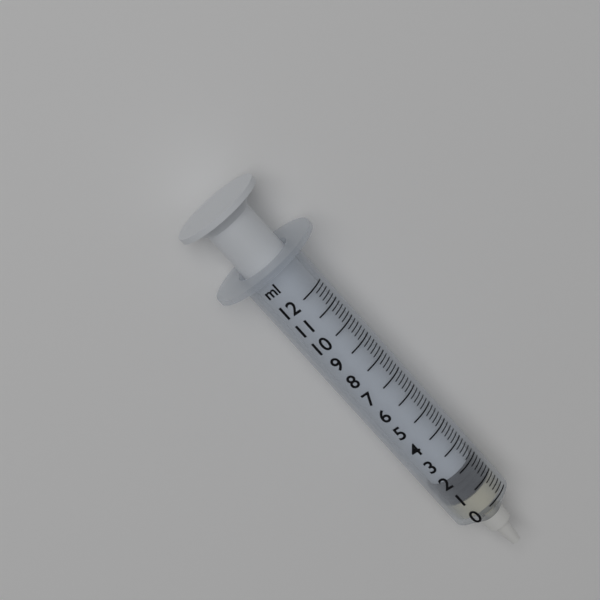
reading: 0.8 ml
